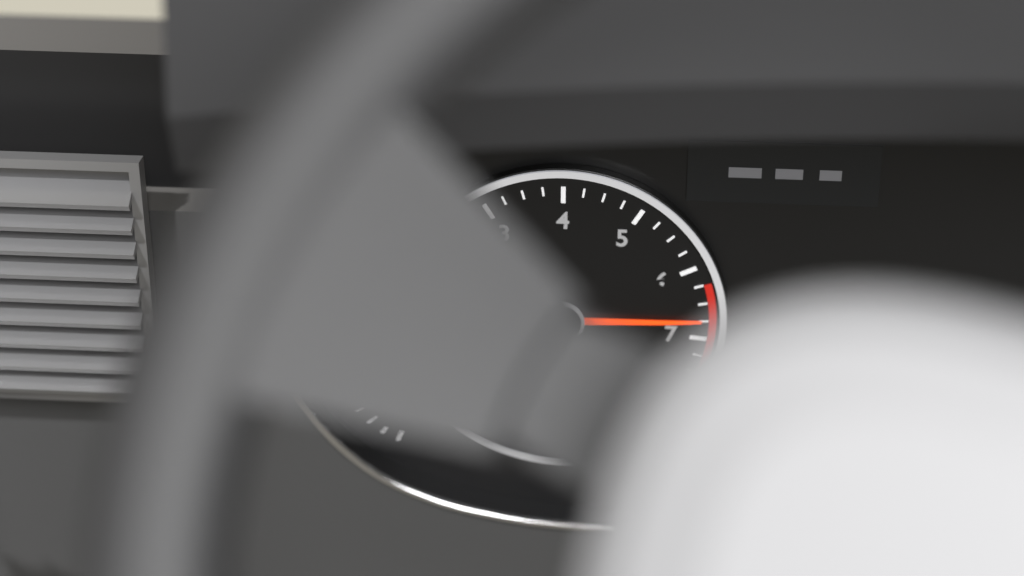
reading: 6.75 x1000 rpm
